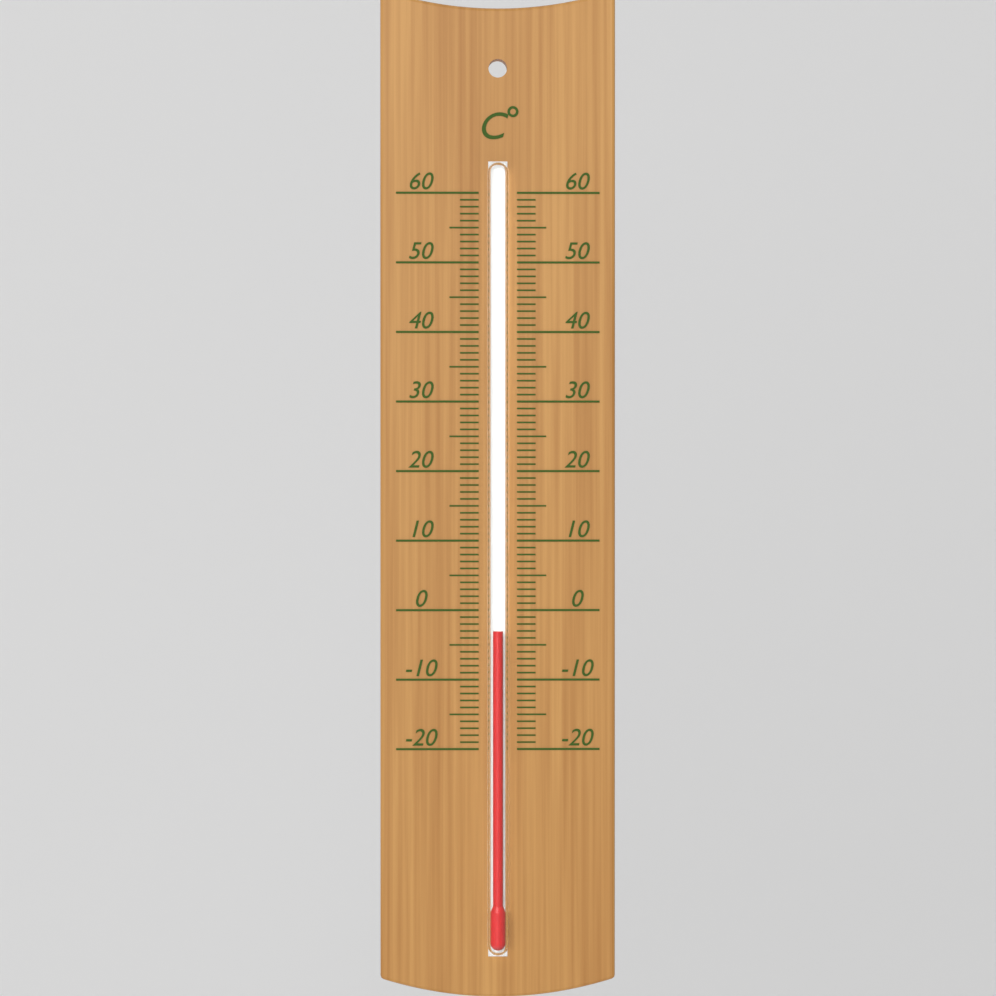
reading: -3 °C
